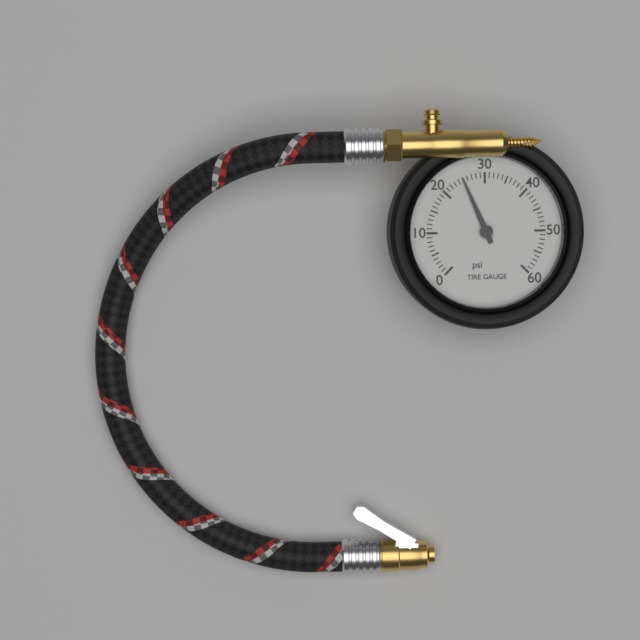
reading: 25 psi
